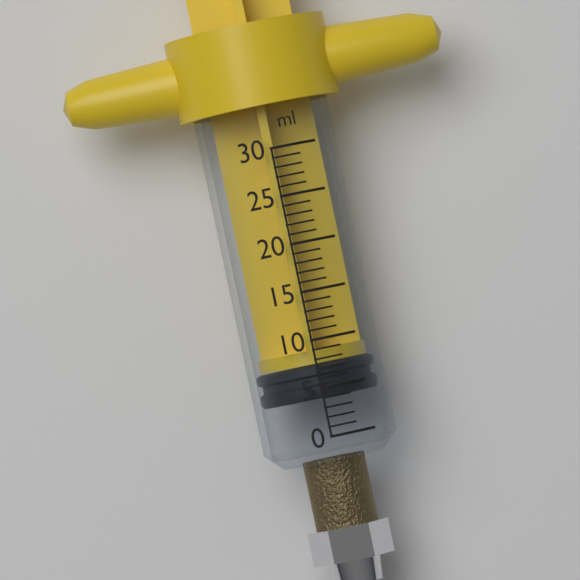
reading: 4 ml
